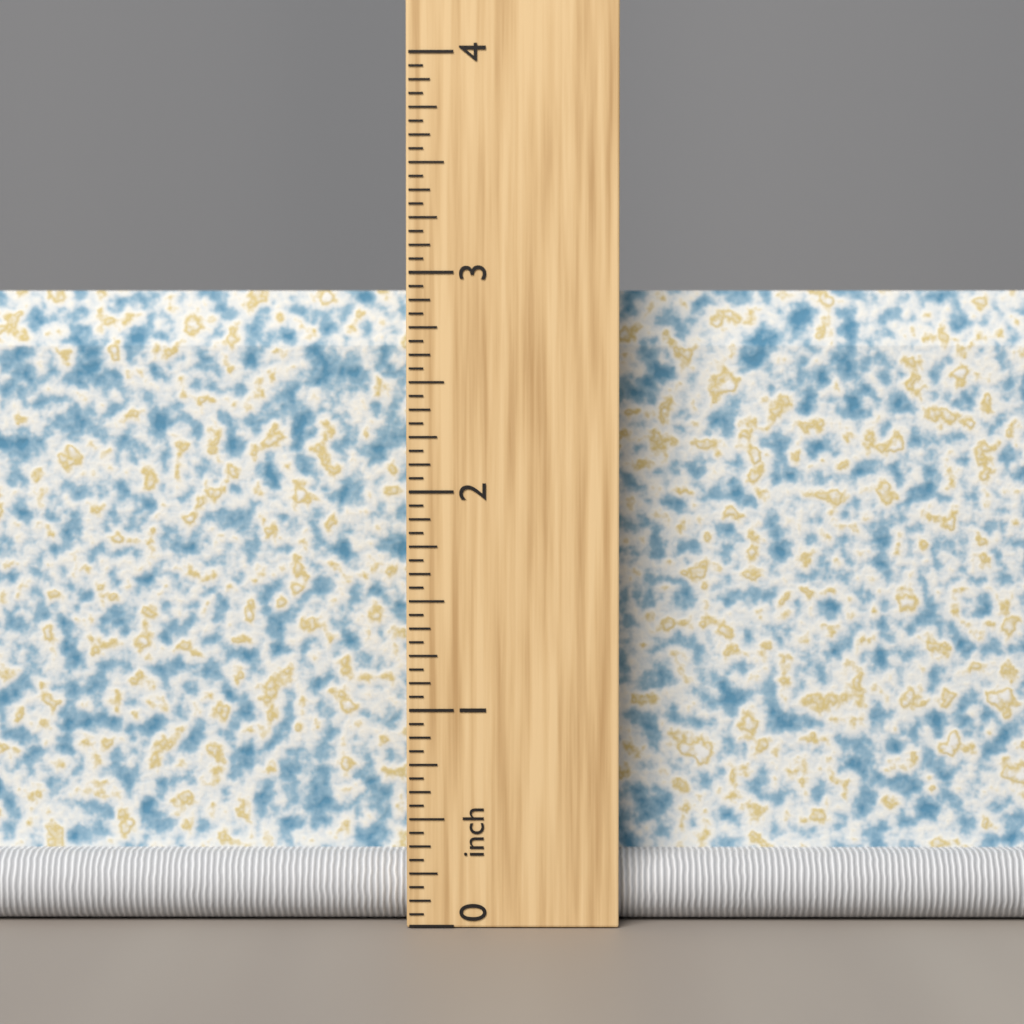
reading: 2.9375 inch
